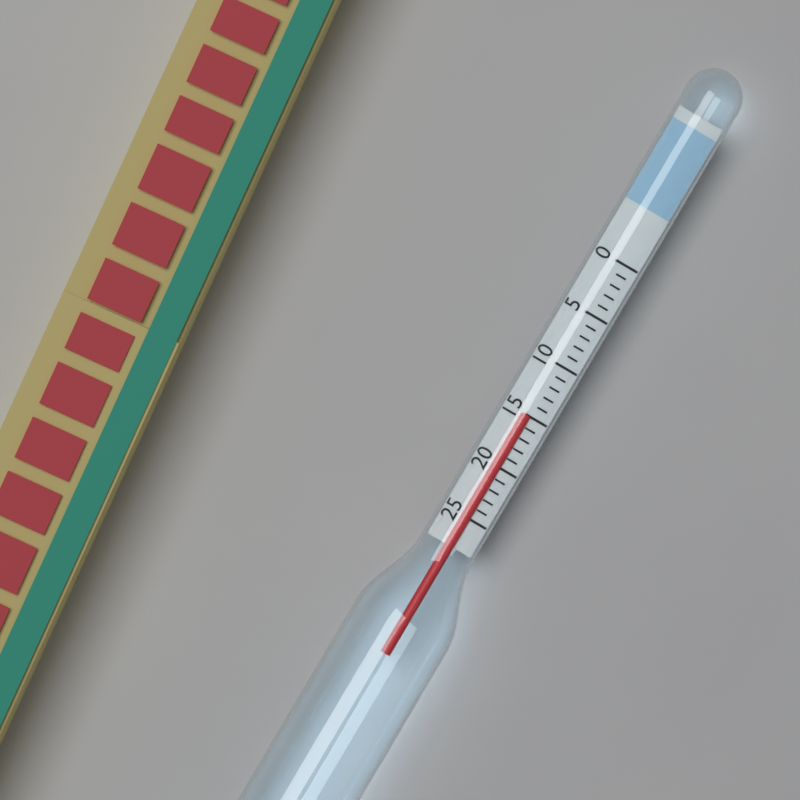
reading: 15 (no unit)
